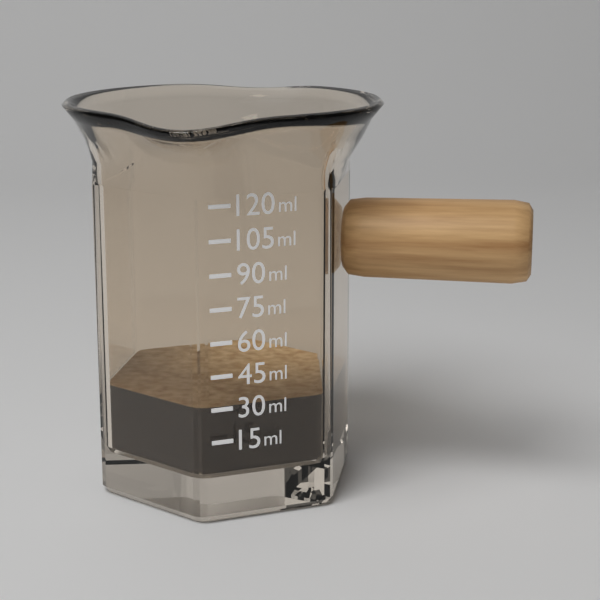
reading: 30 ml
